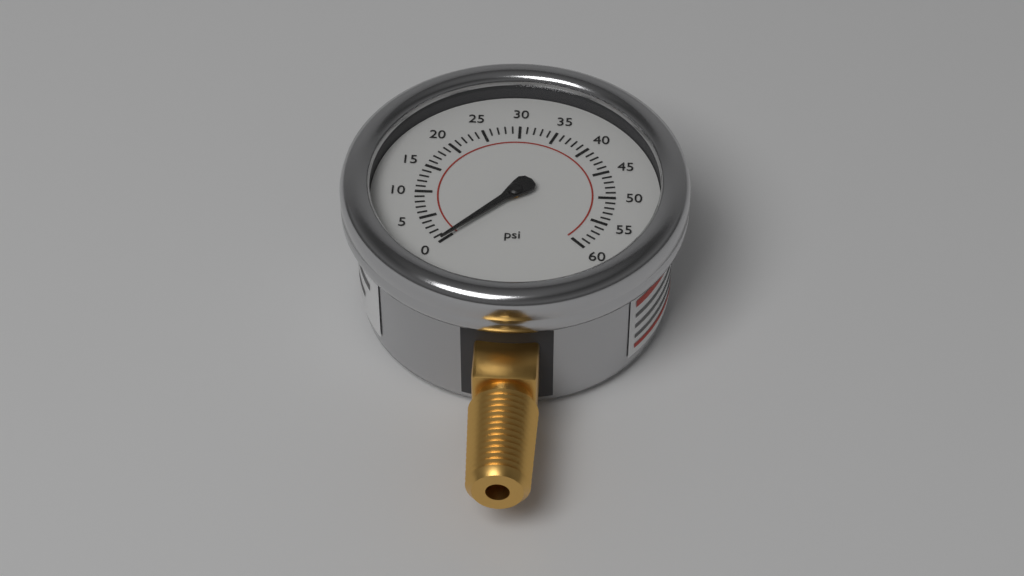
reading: 0 psi
